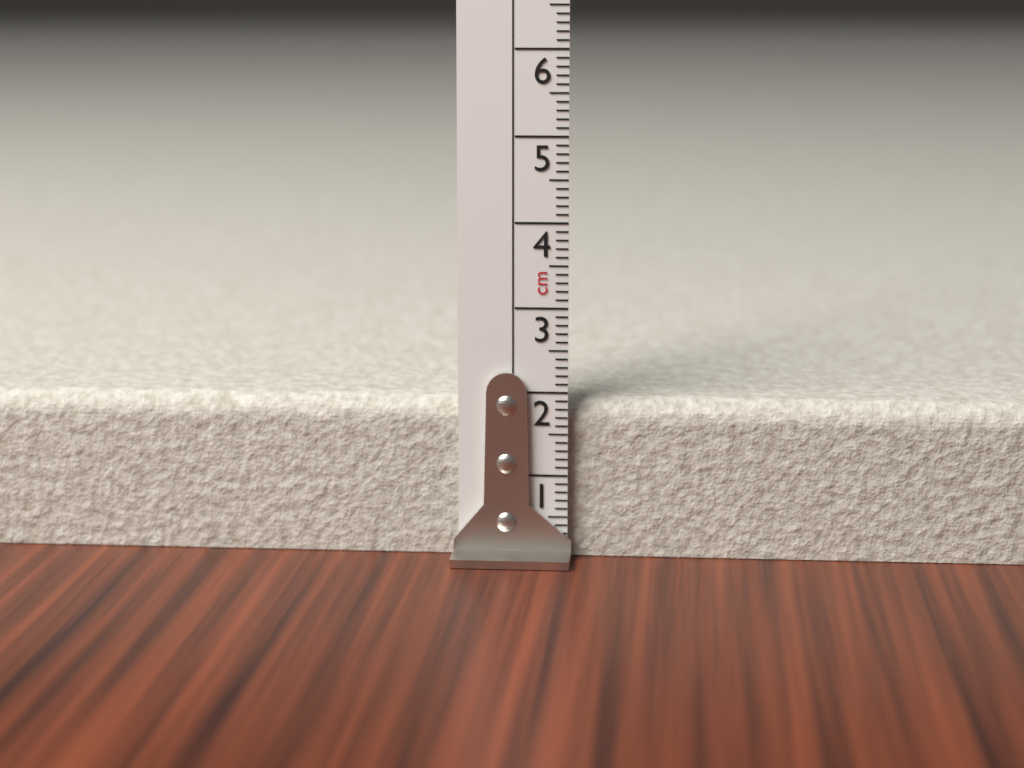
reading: 1.9 cm
